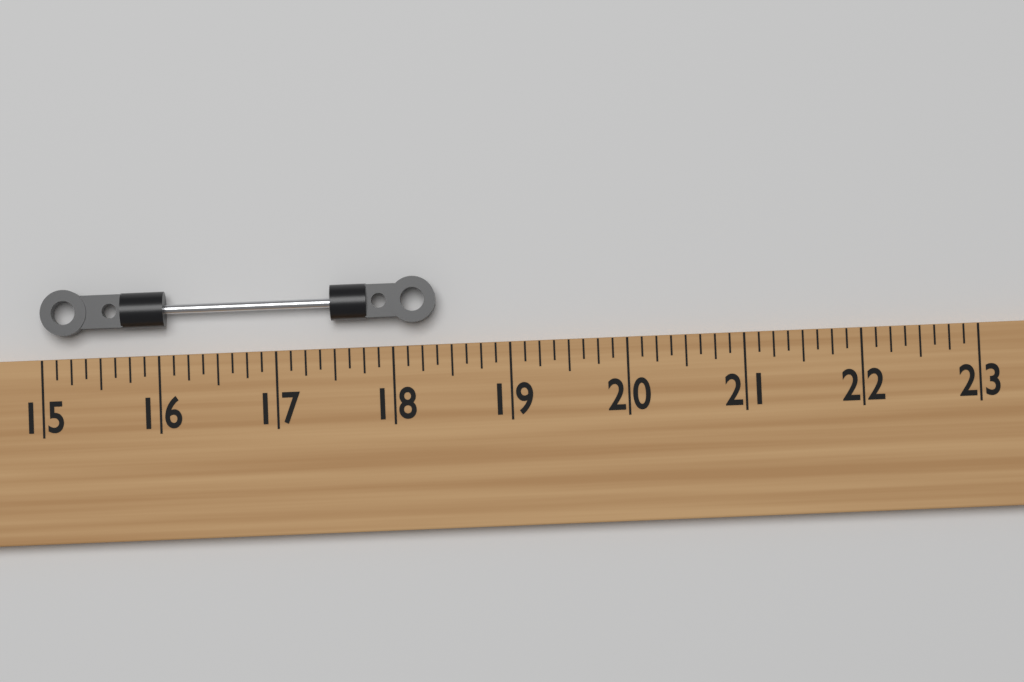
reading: 18.375 (no unit)
